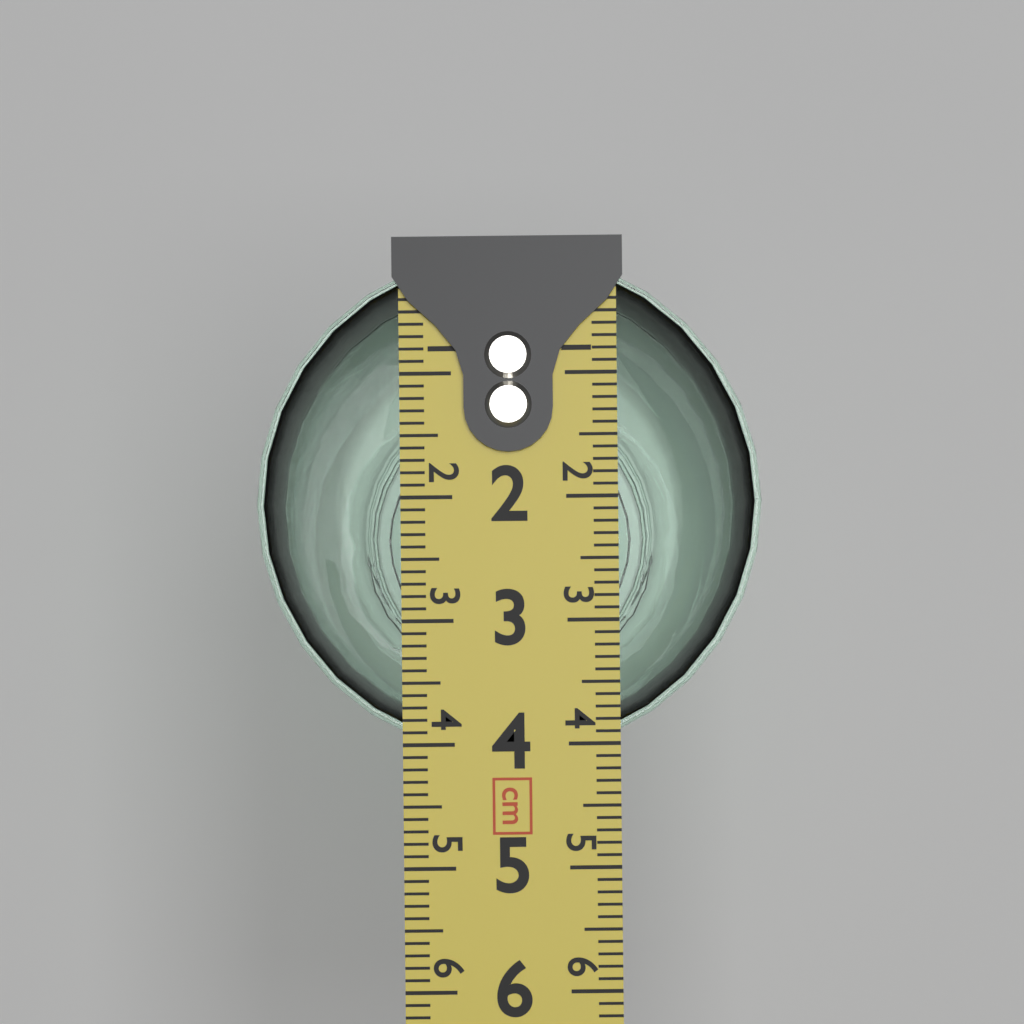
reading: 4.1 cm
